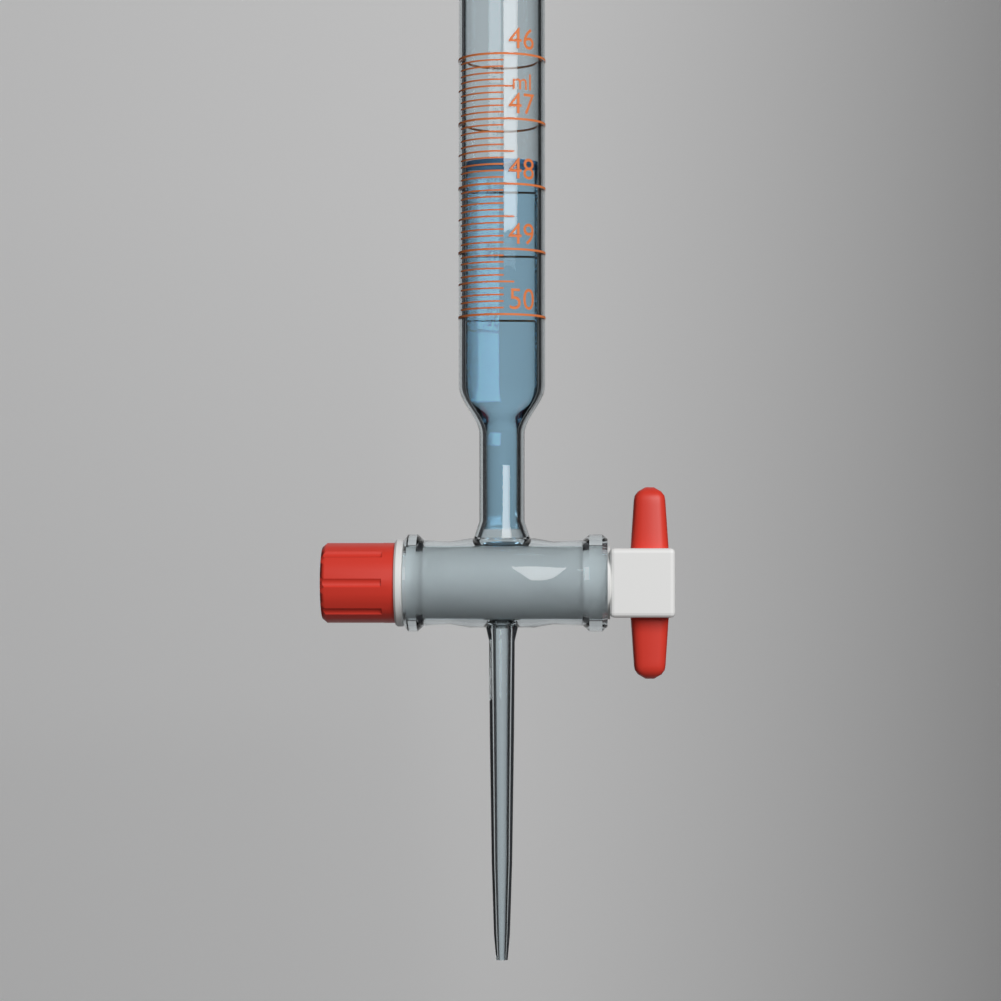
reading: 47.6 ml
